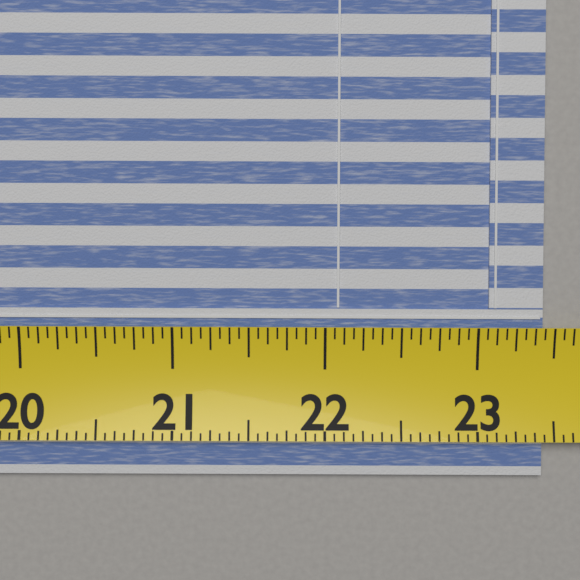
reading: 23.4375 (no unit)
